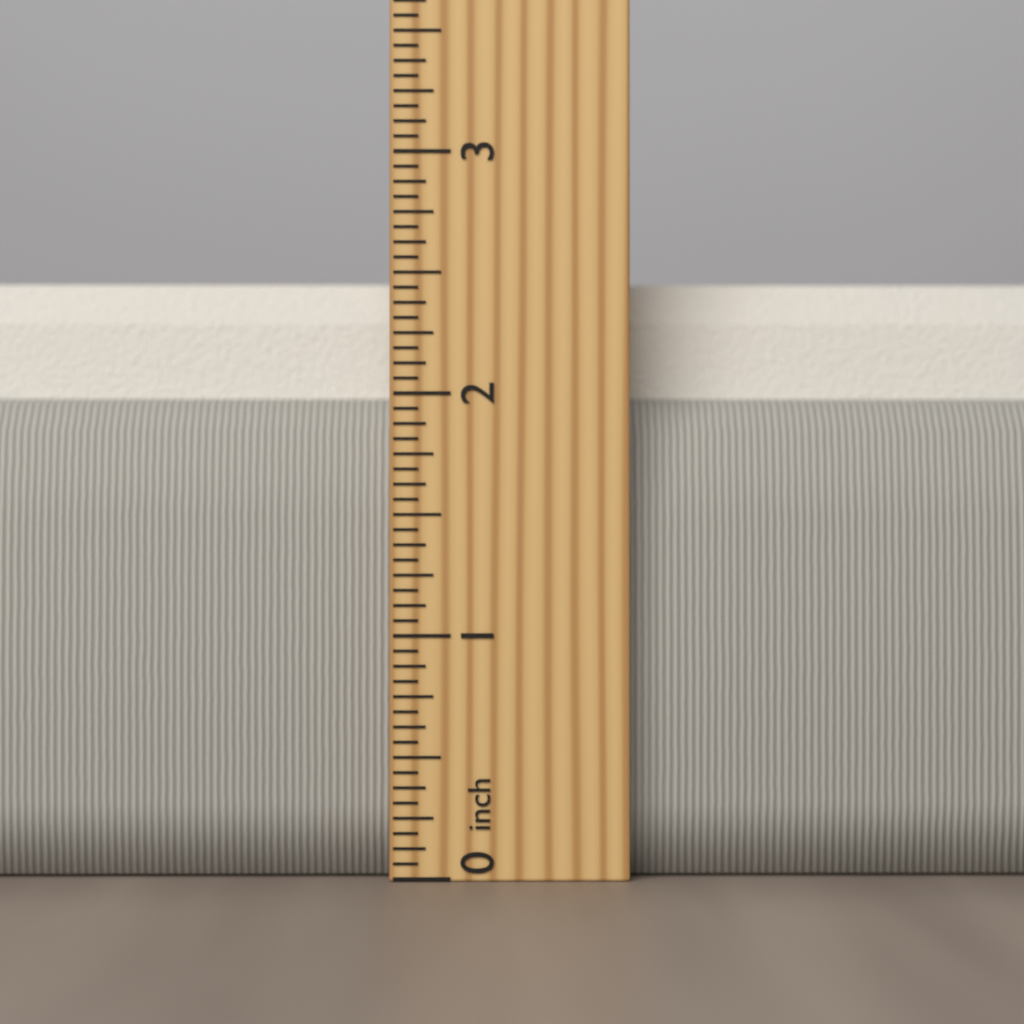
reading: 2.5000 inch
